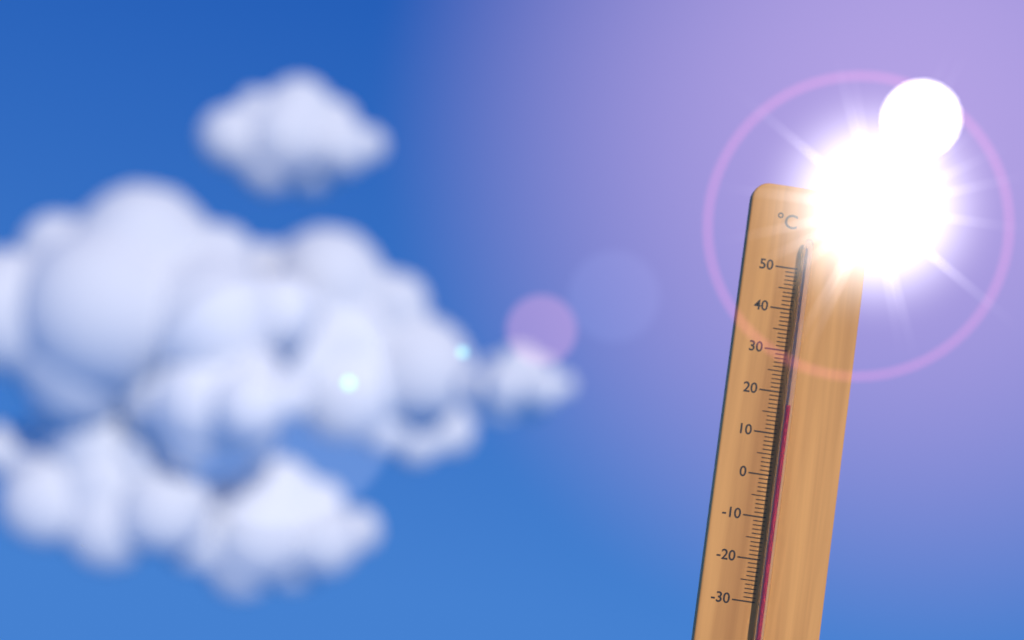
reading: 17 °C
